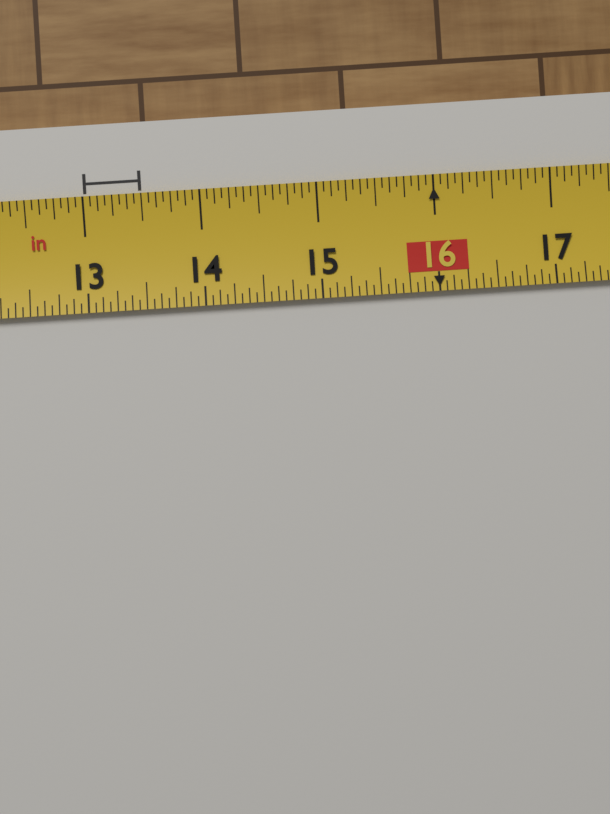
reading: 13.5000 in
